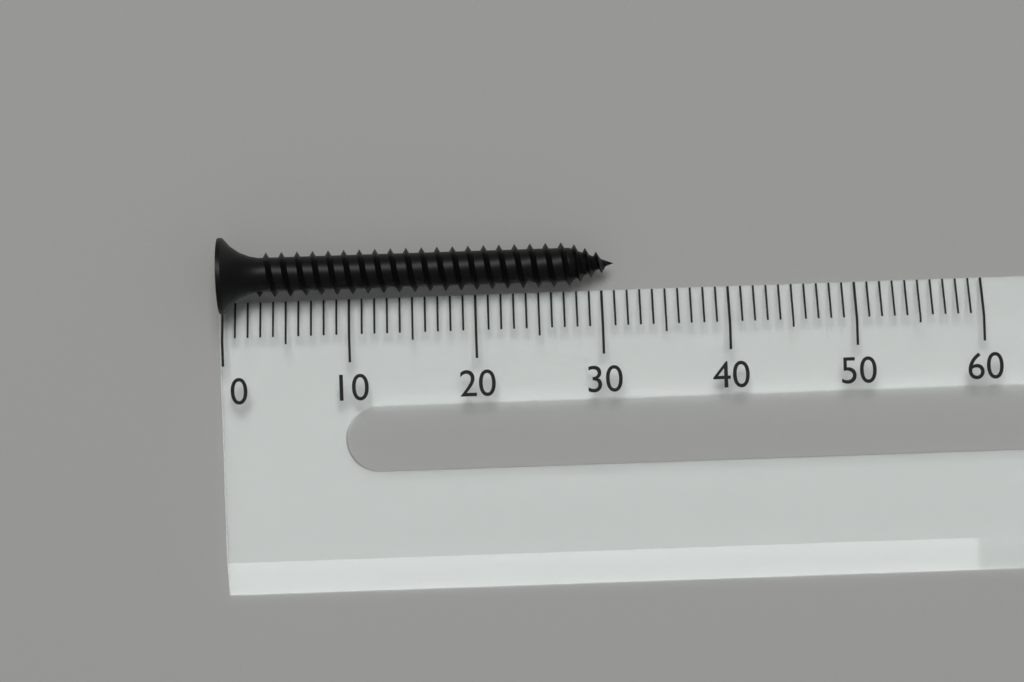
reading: 31 (no unit)
